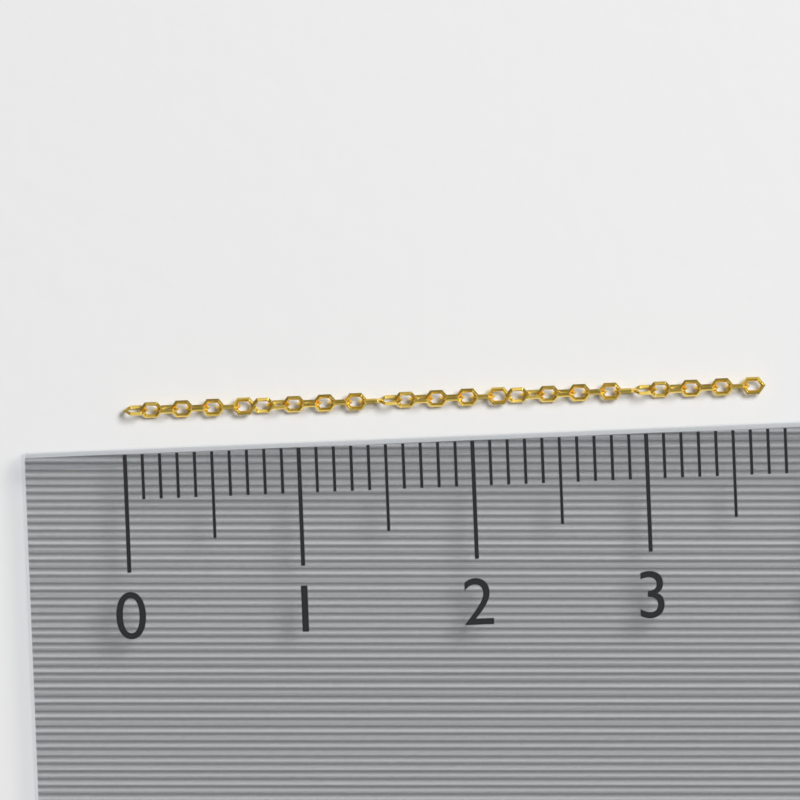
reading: 3.7 (no unit)
